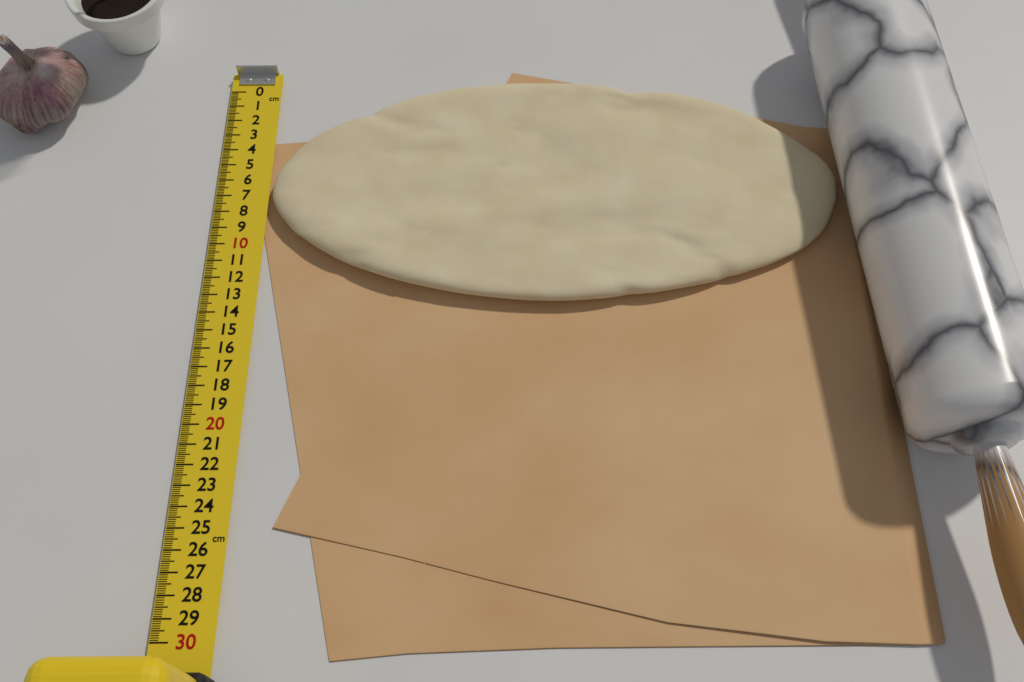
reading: 13.7 cm
